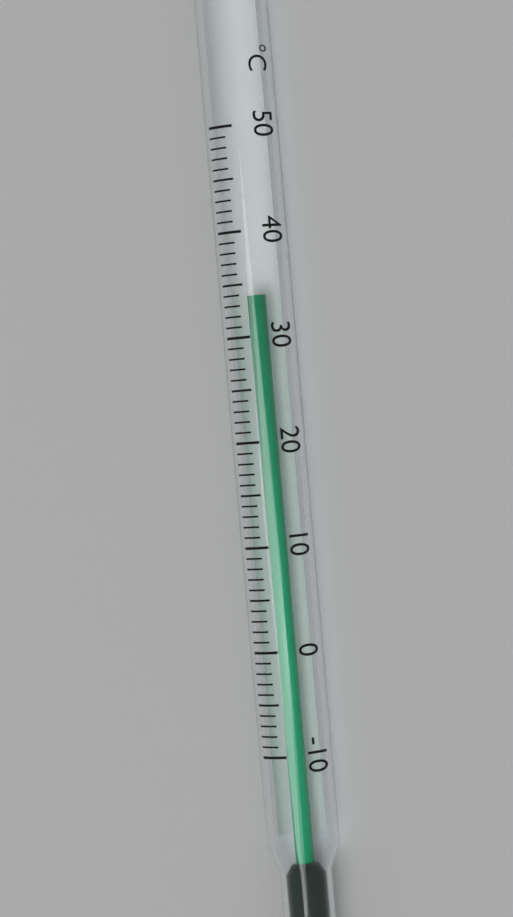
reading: 34 °C
